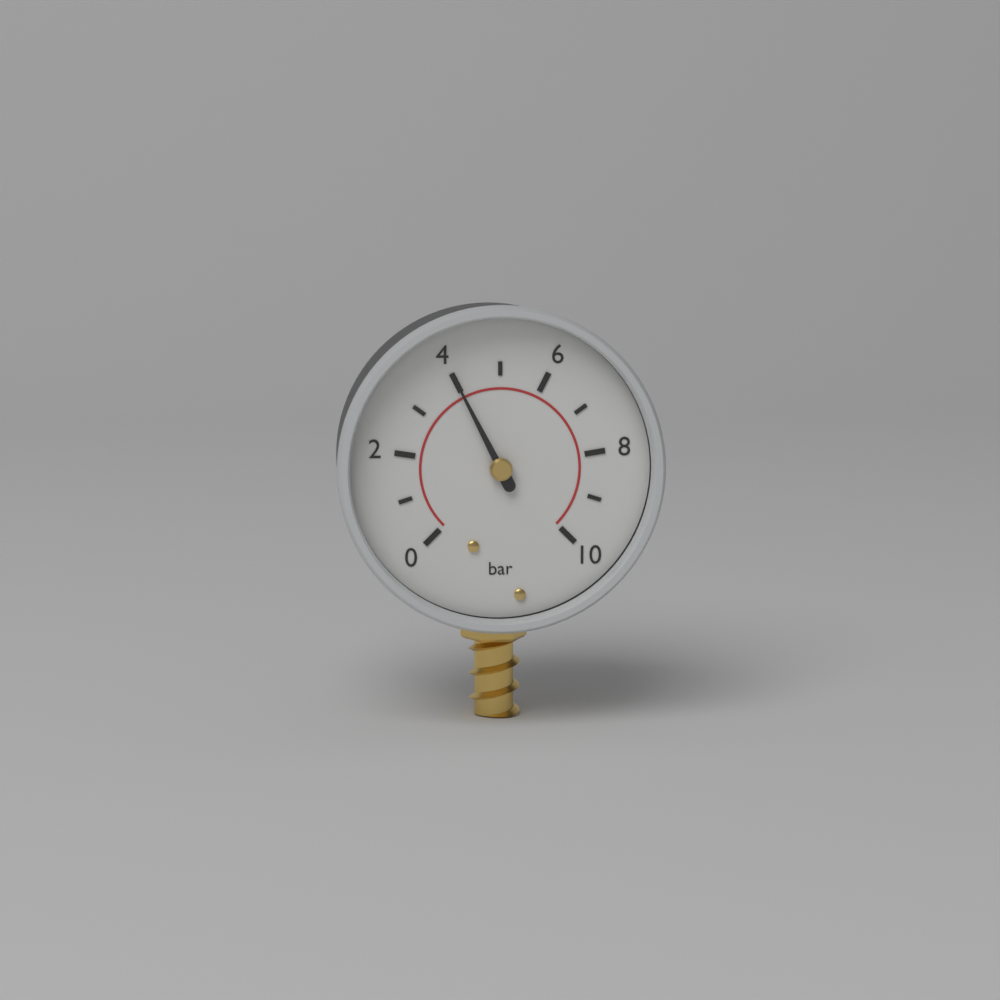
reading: 4 bar
